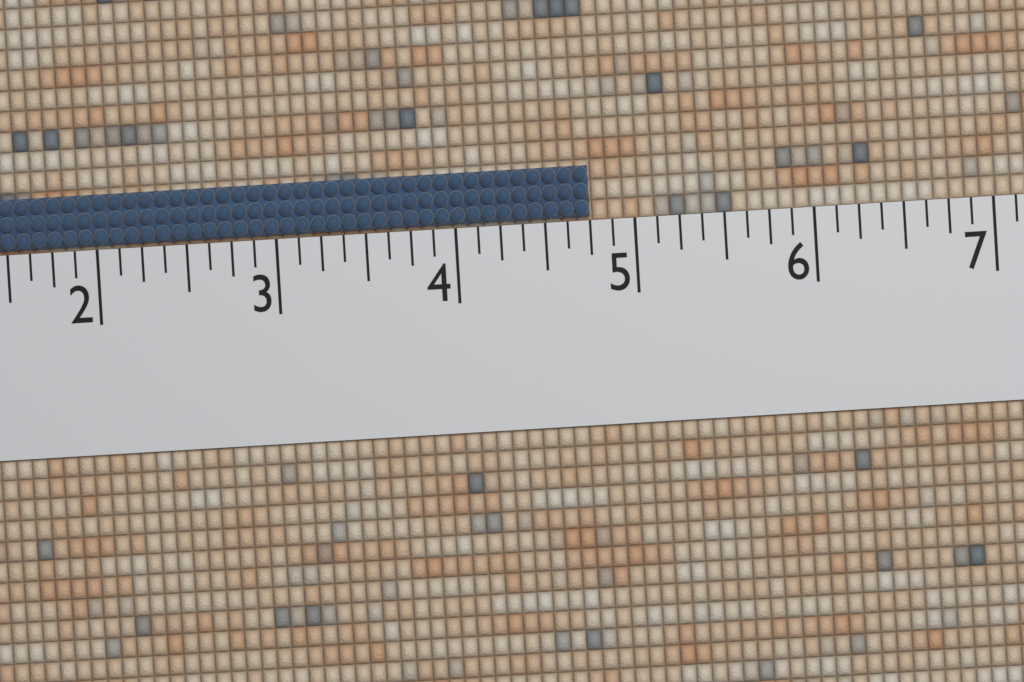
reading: 4.750 (no unit)
